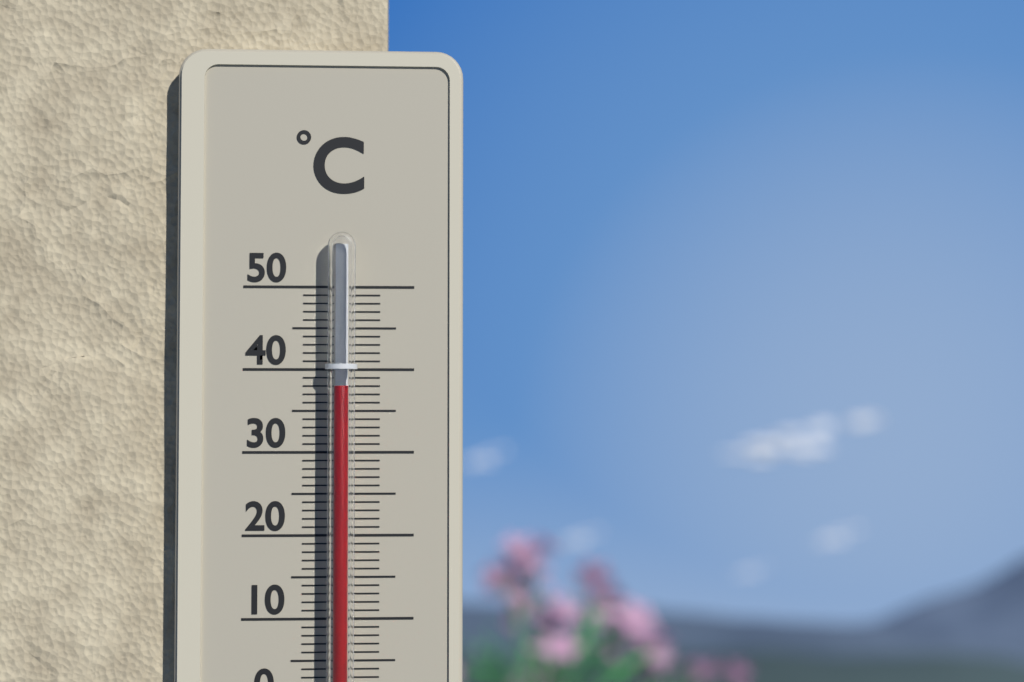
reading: 38 °C
